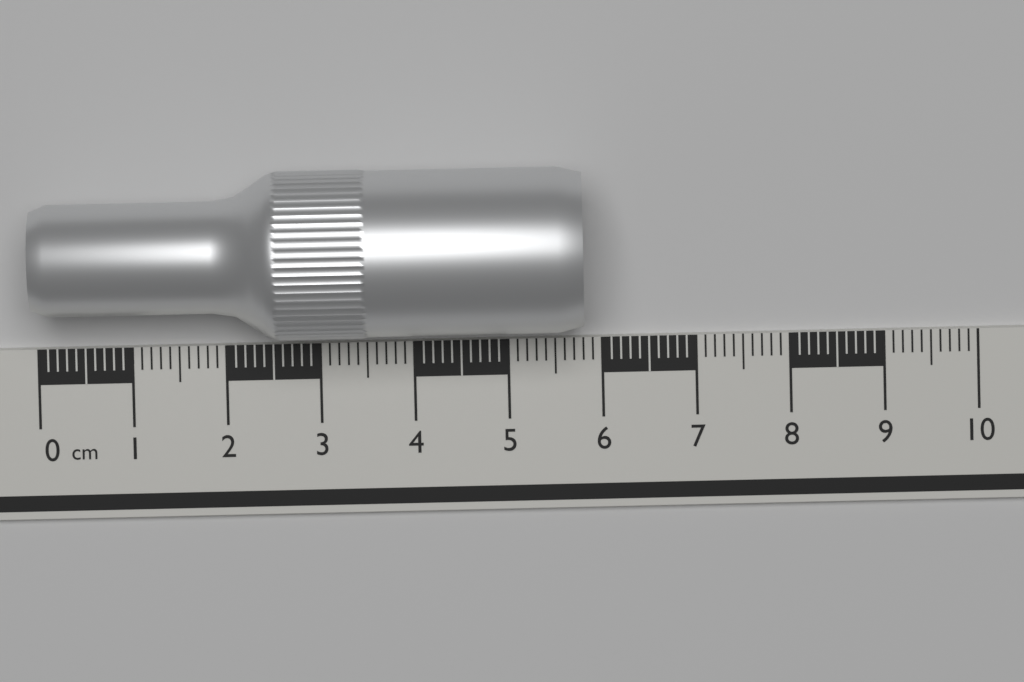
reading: 5.8 cm
